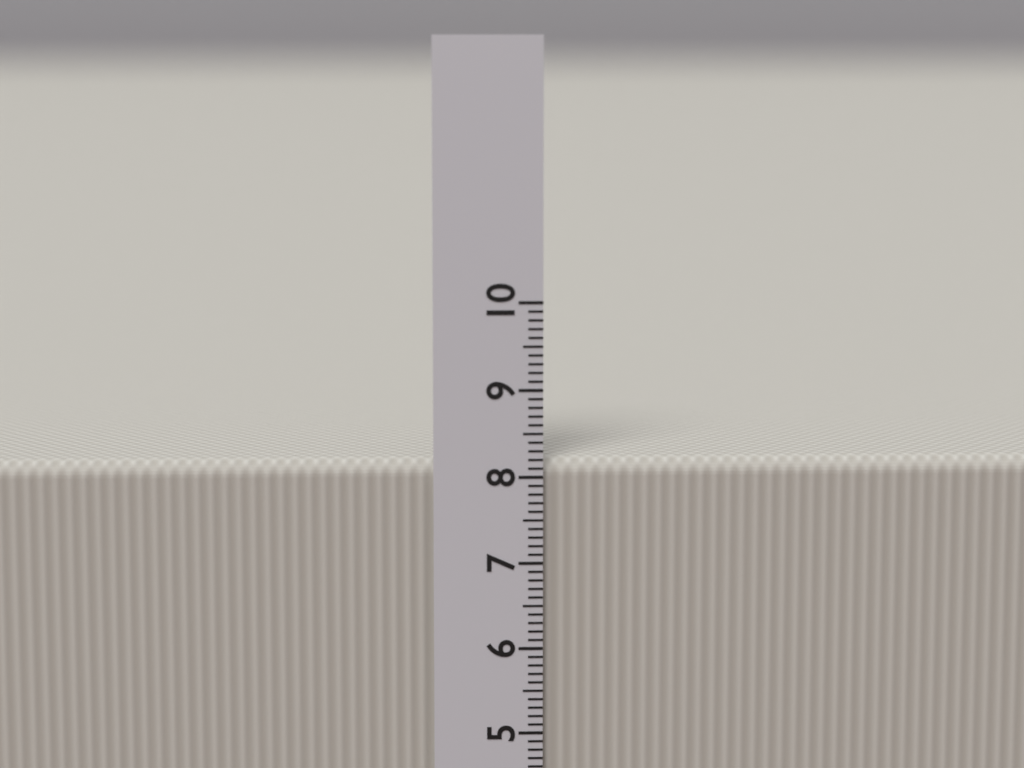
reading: 8.2 cm
